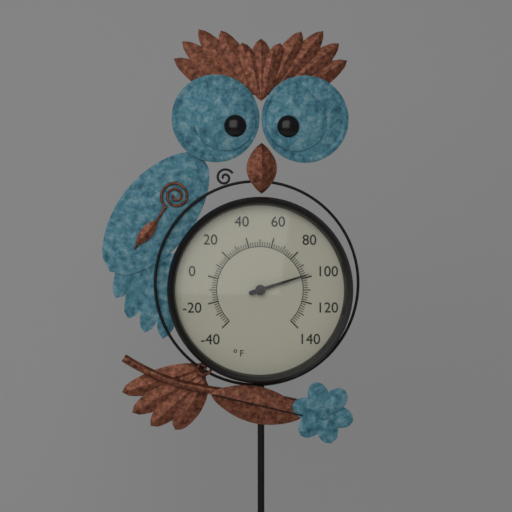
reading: 98 °F
